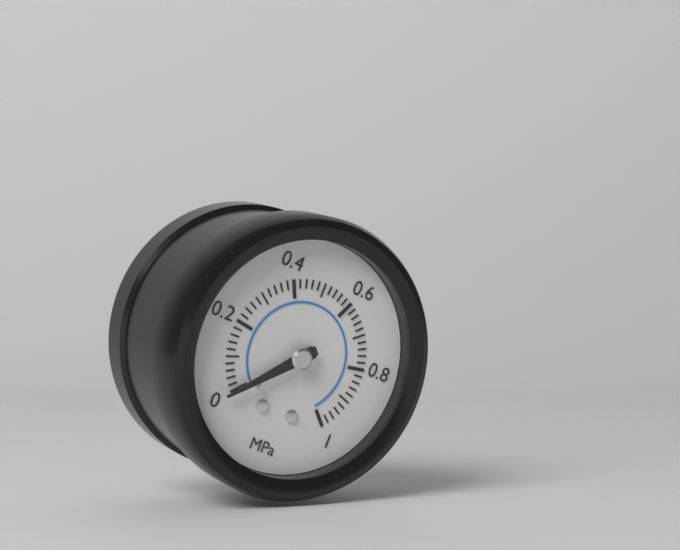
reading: 0.00 MPa
